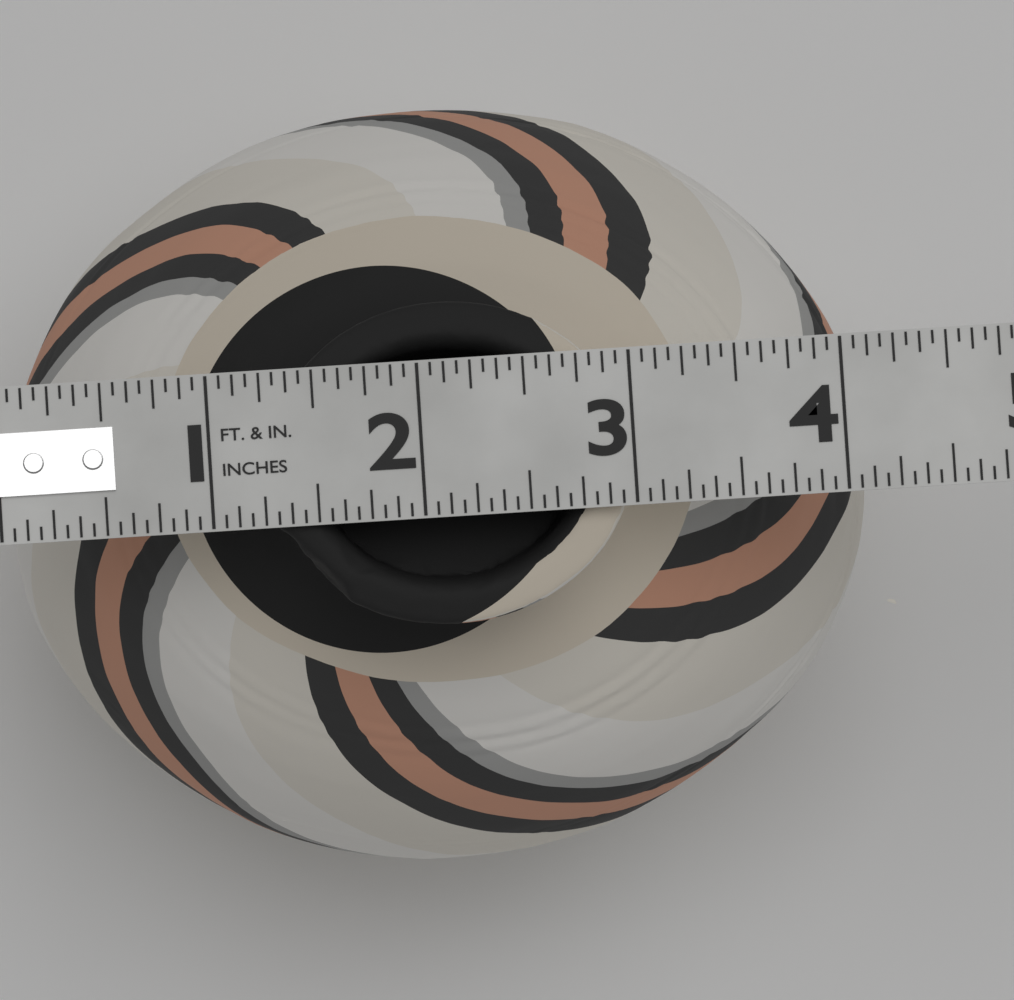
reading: 4.1875 in
